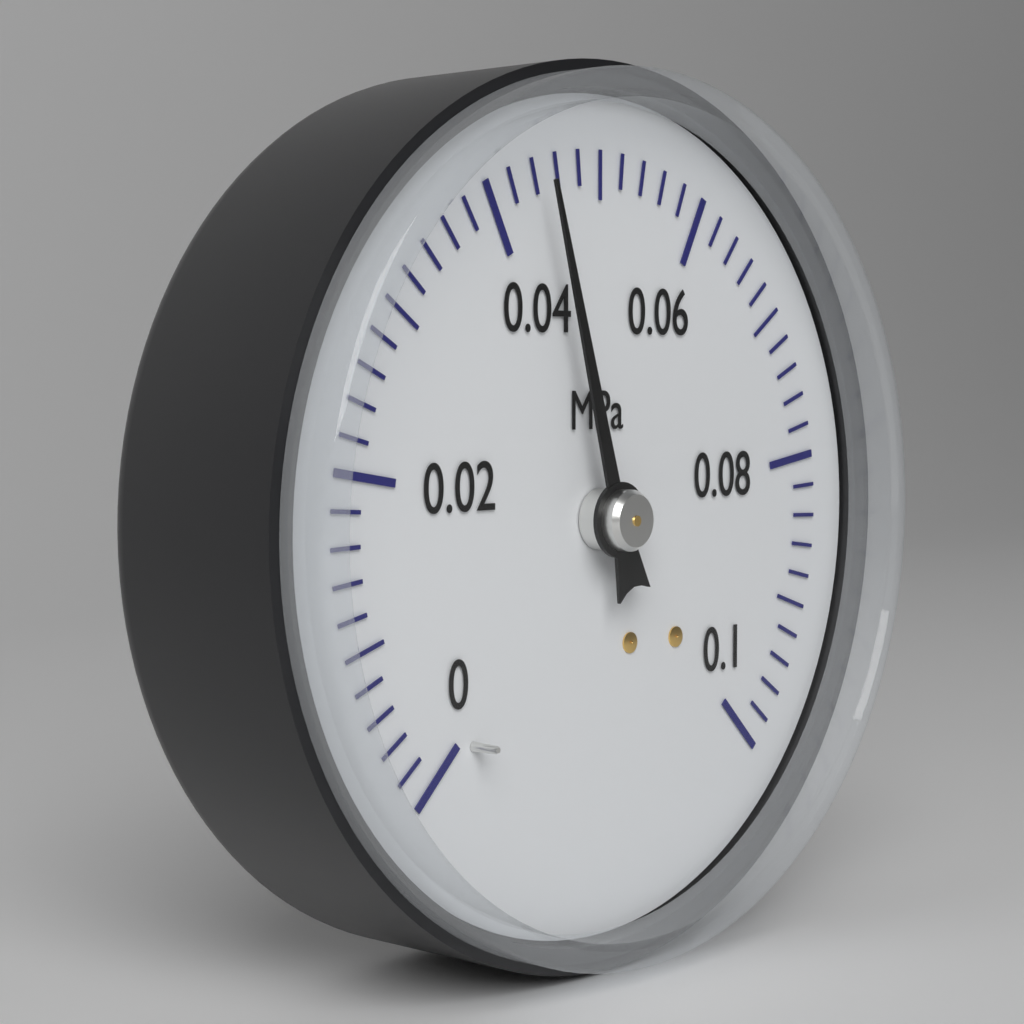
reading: 0.044 MPa
